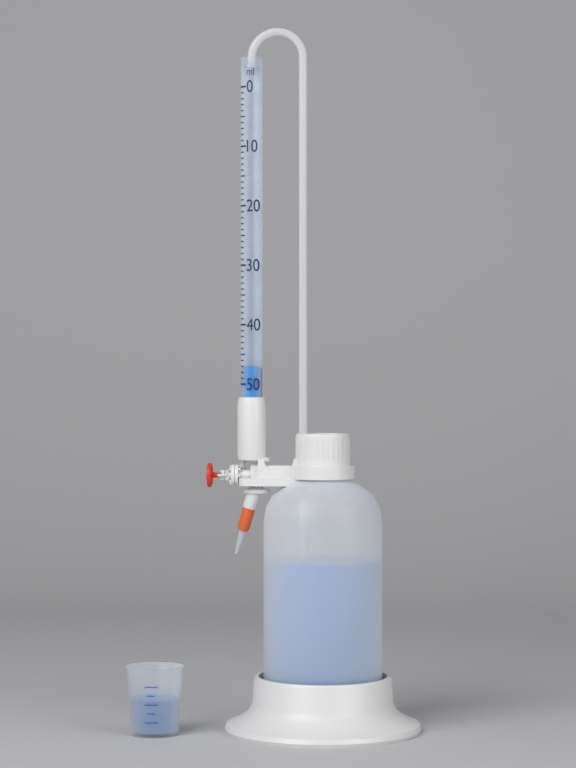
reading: 47 ml
